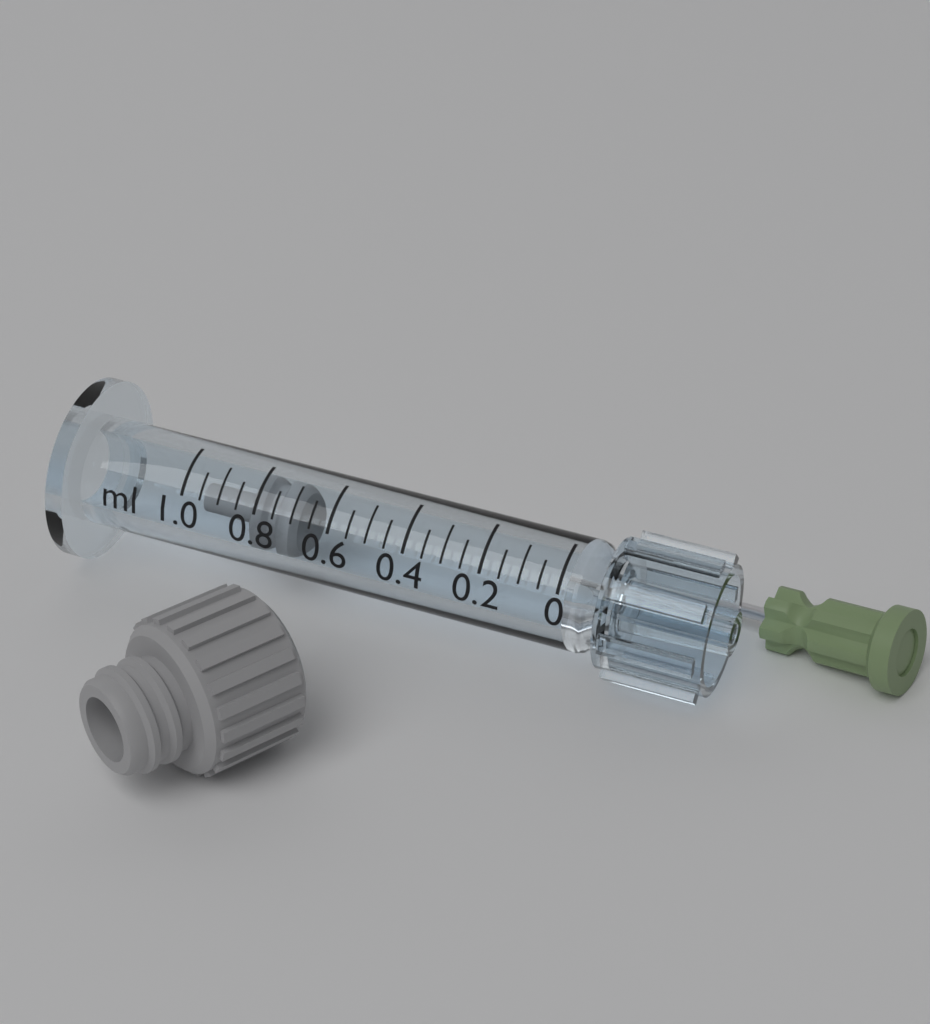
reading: 0.70 ml
